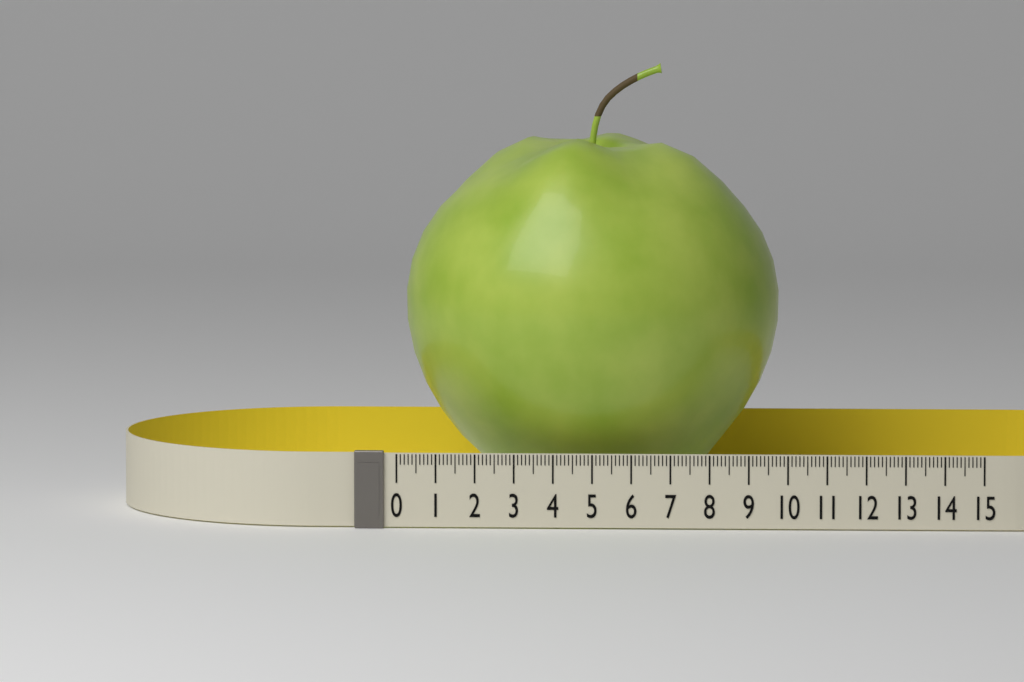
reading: 9.7 (no unit)
